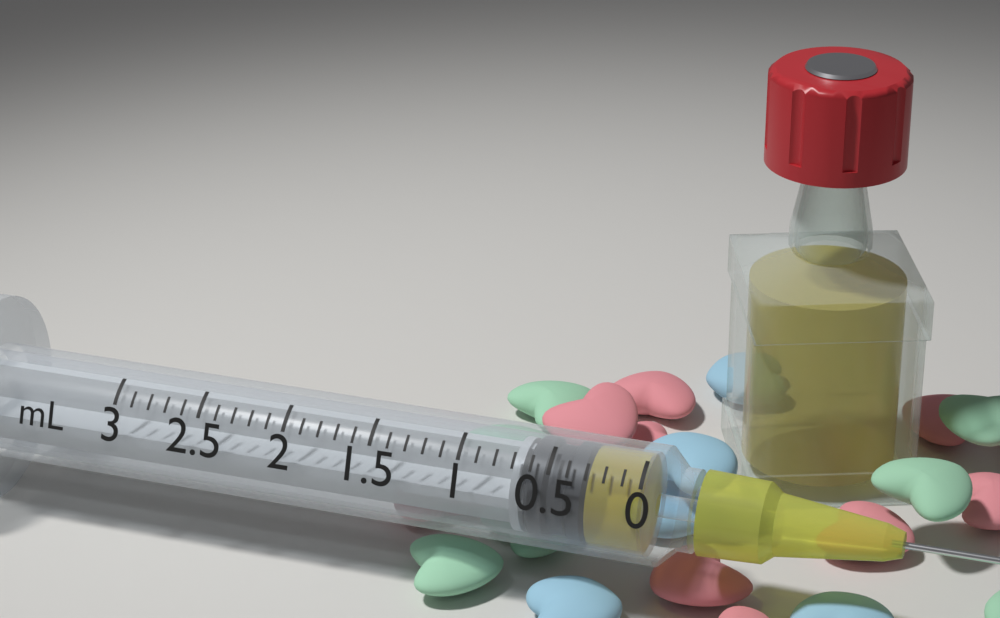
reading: 0.3 mL
